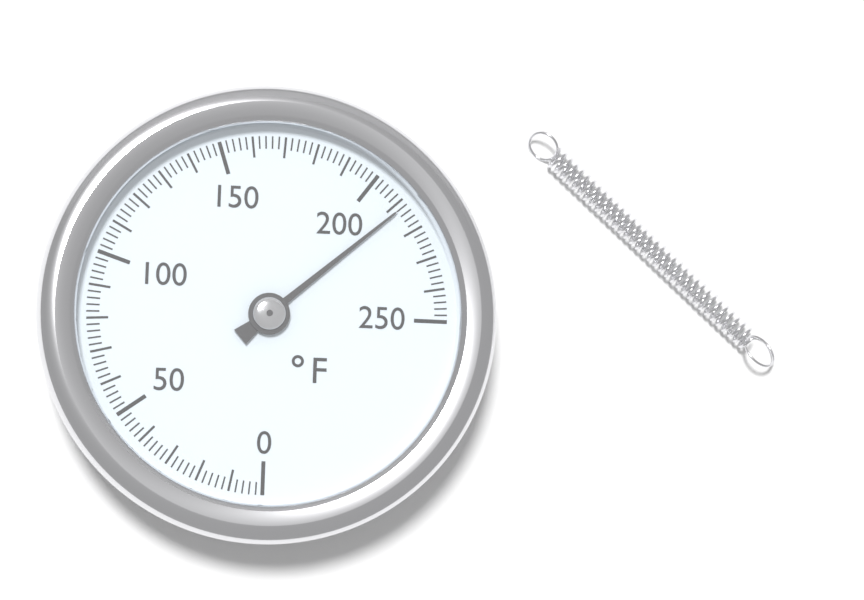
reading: 212 °F
